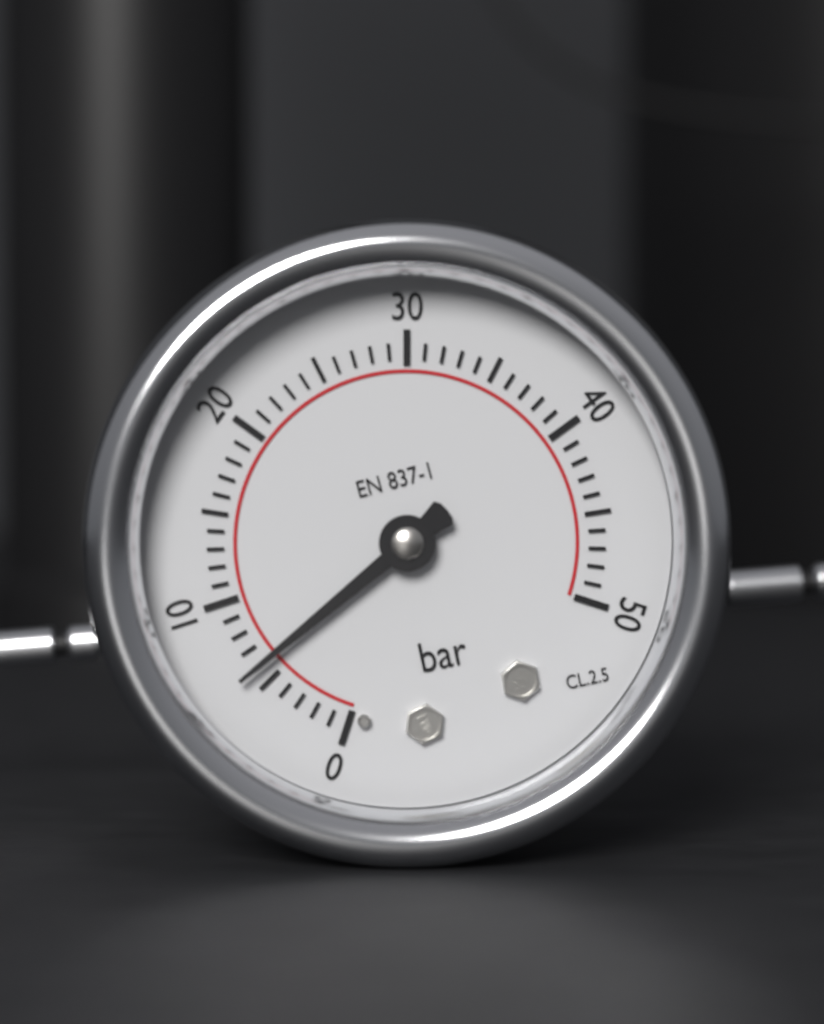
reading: 6 bar
